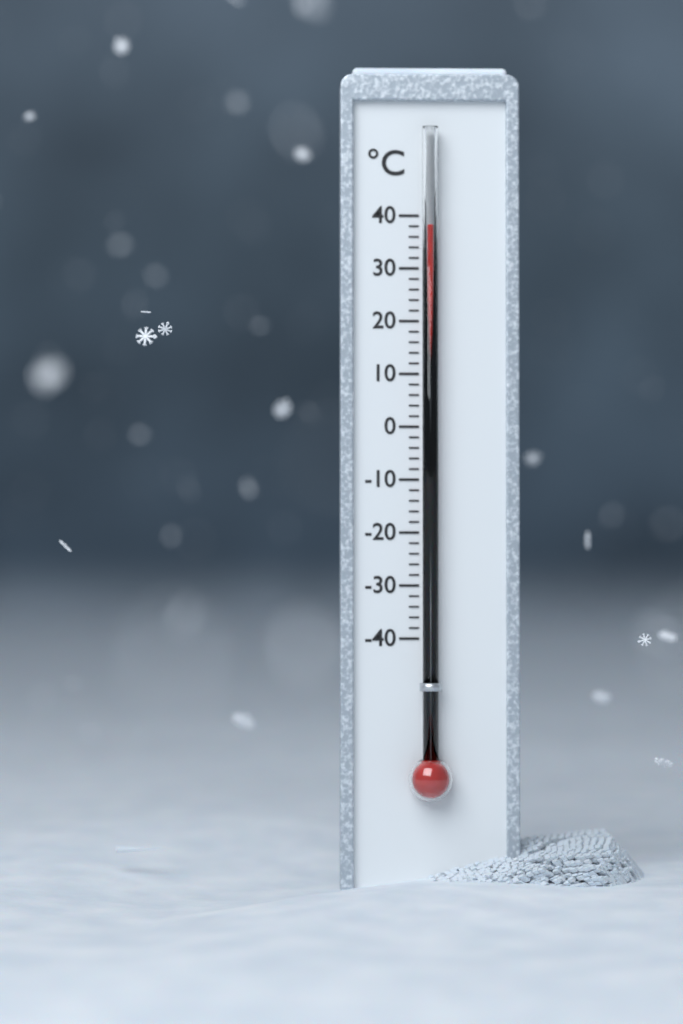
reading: 38 °C
